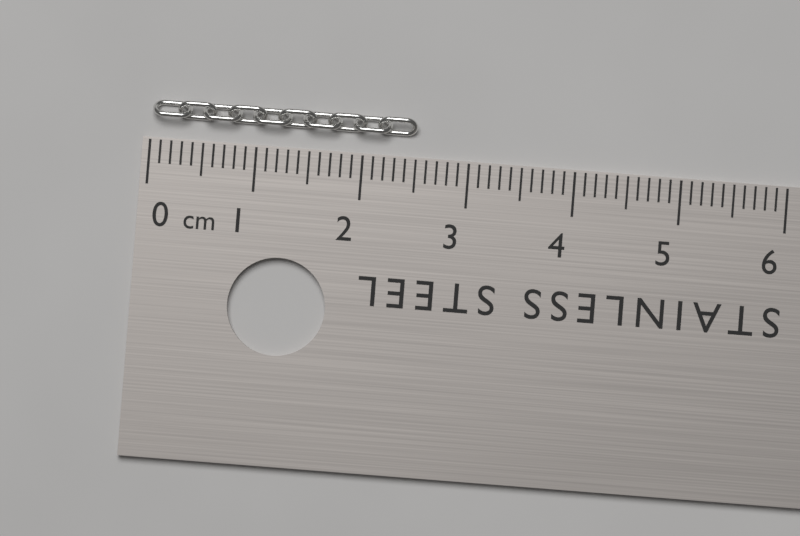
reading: 2.5 cm
